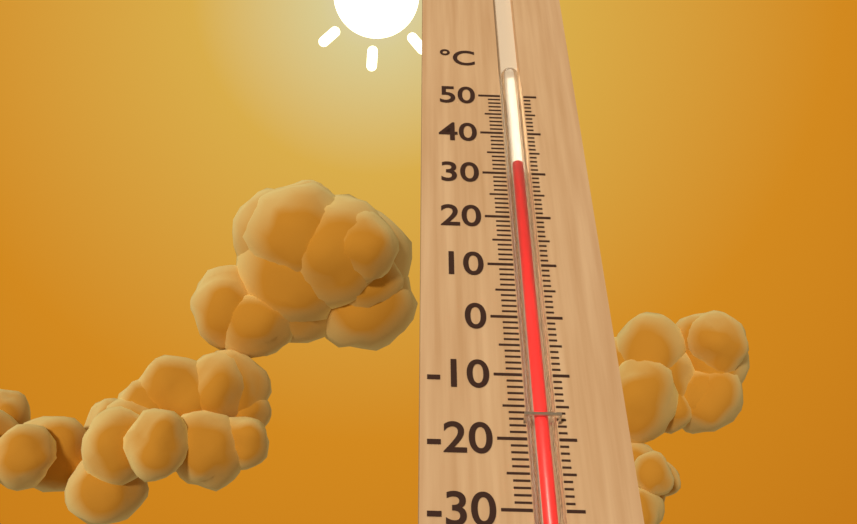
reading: 32 °C
